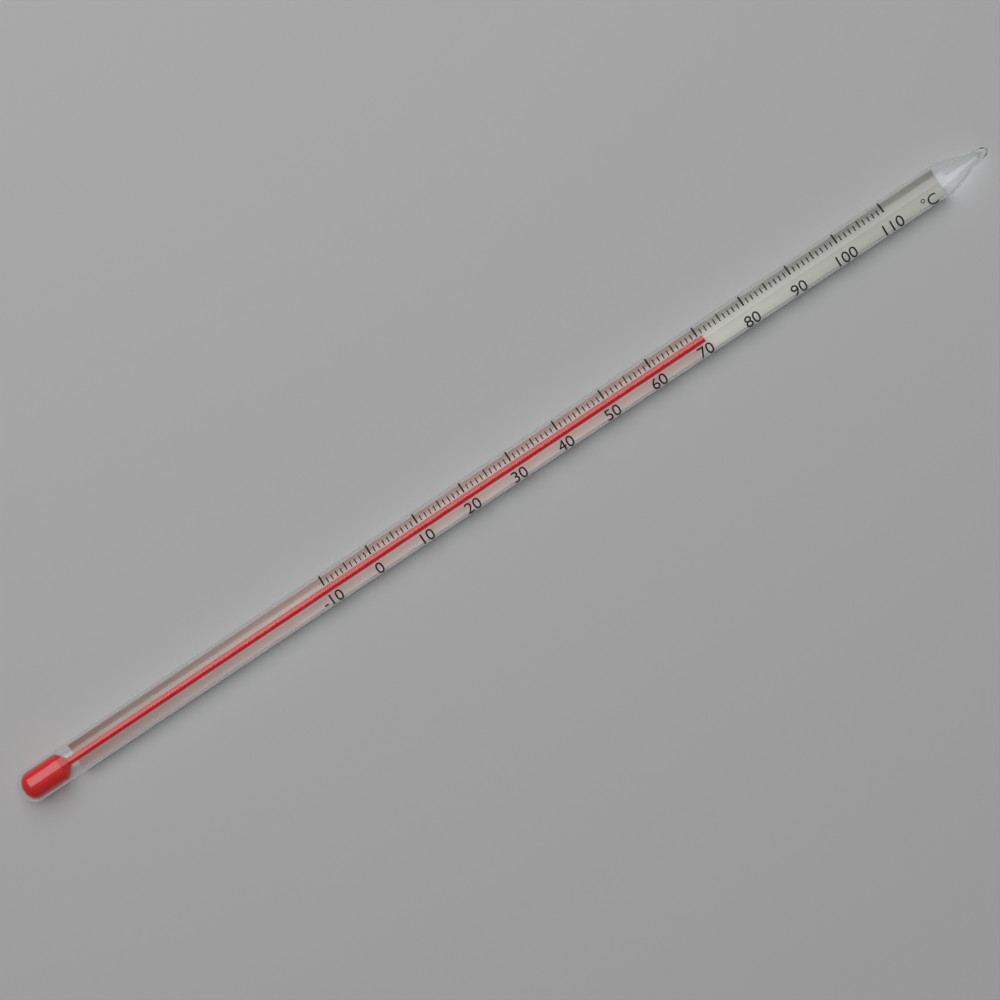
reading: 71 °C
